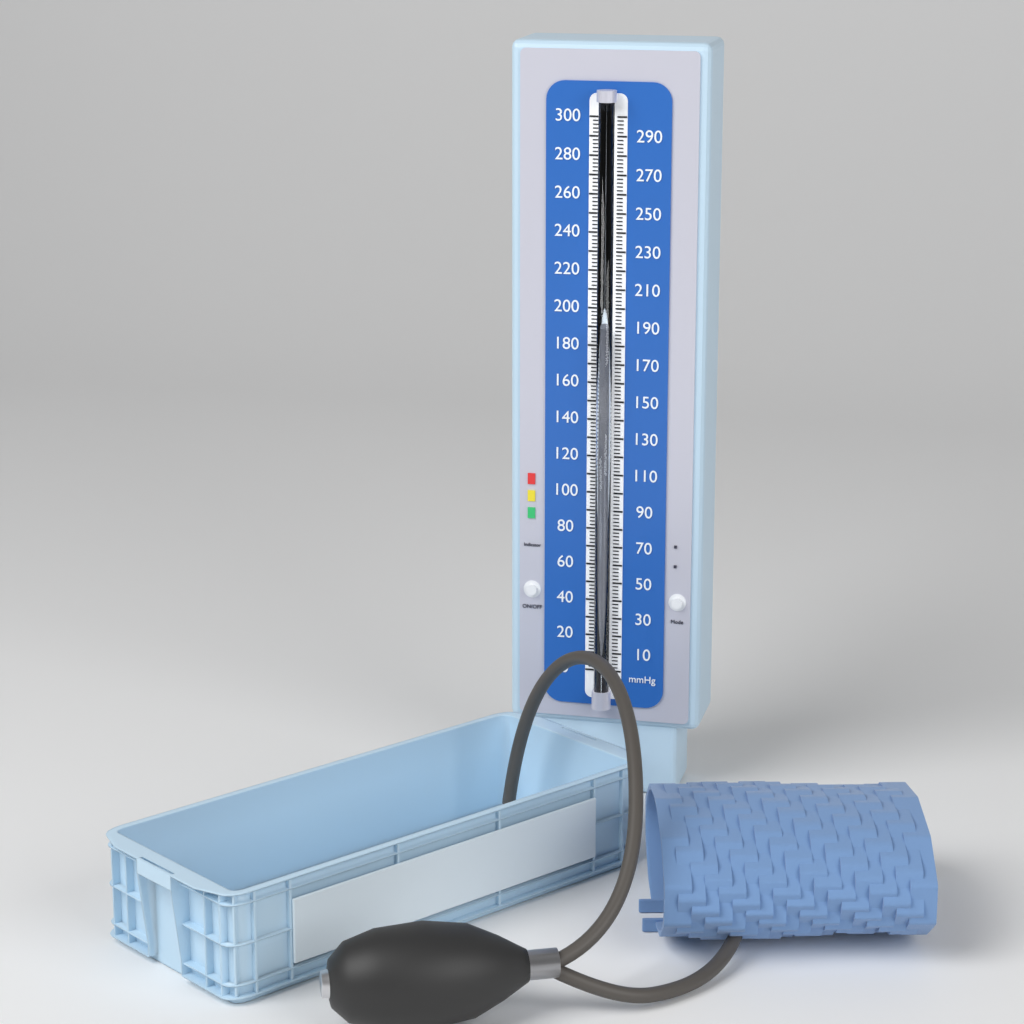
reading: 190 mmHg
